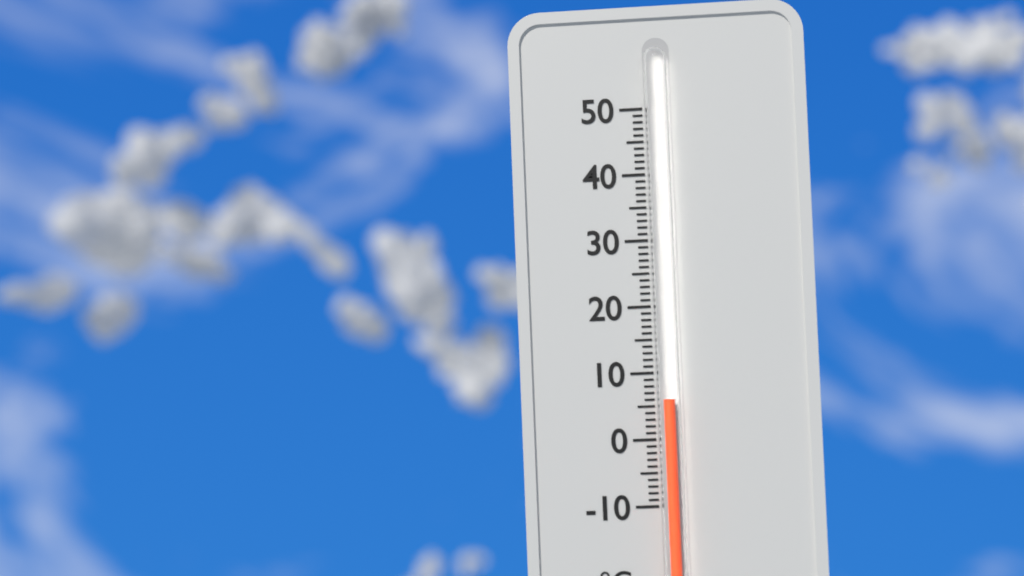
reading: 6 °C
